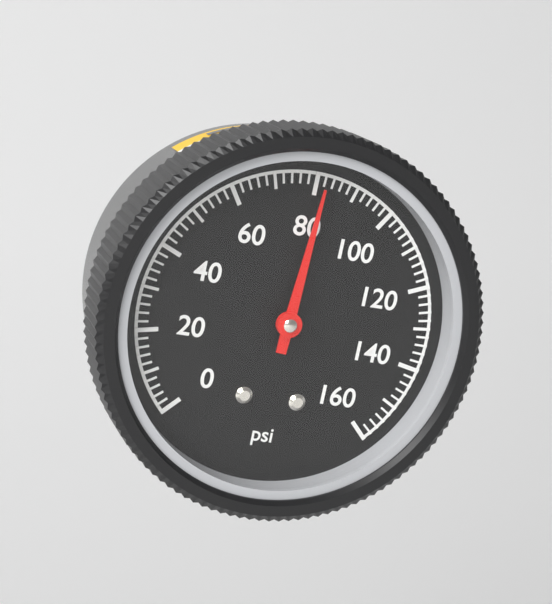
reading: 82 psi
